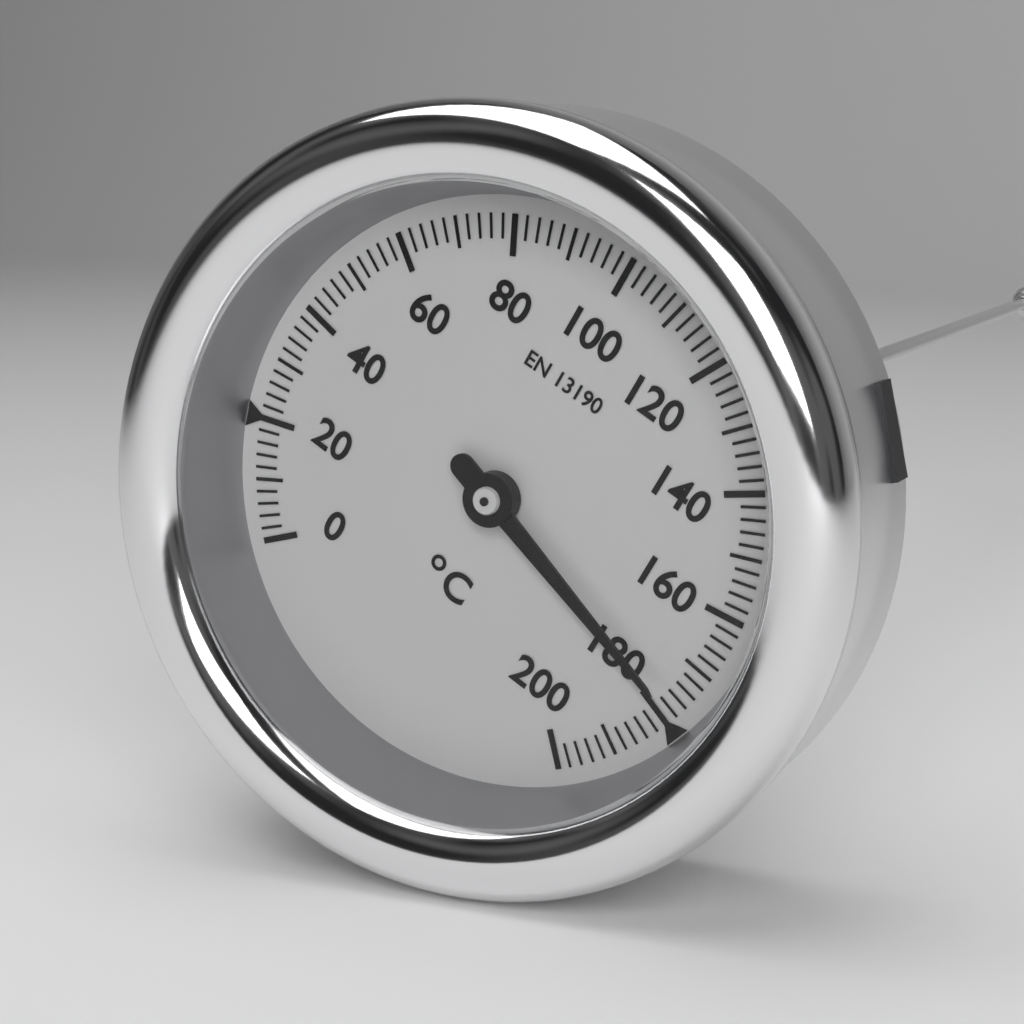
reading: 178 °C
